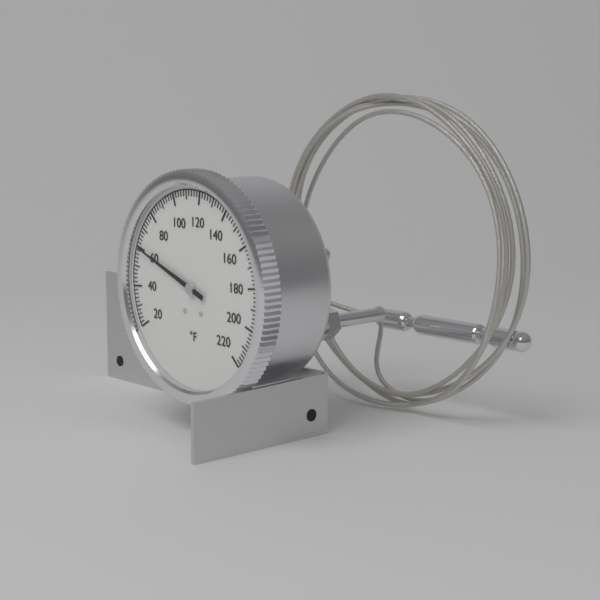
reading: 60 °F
